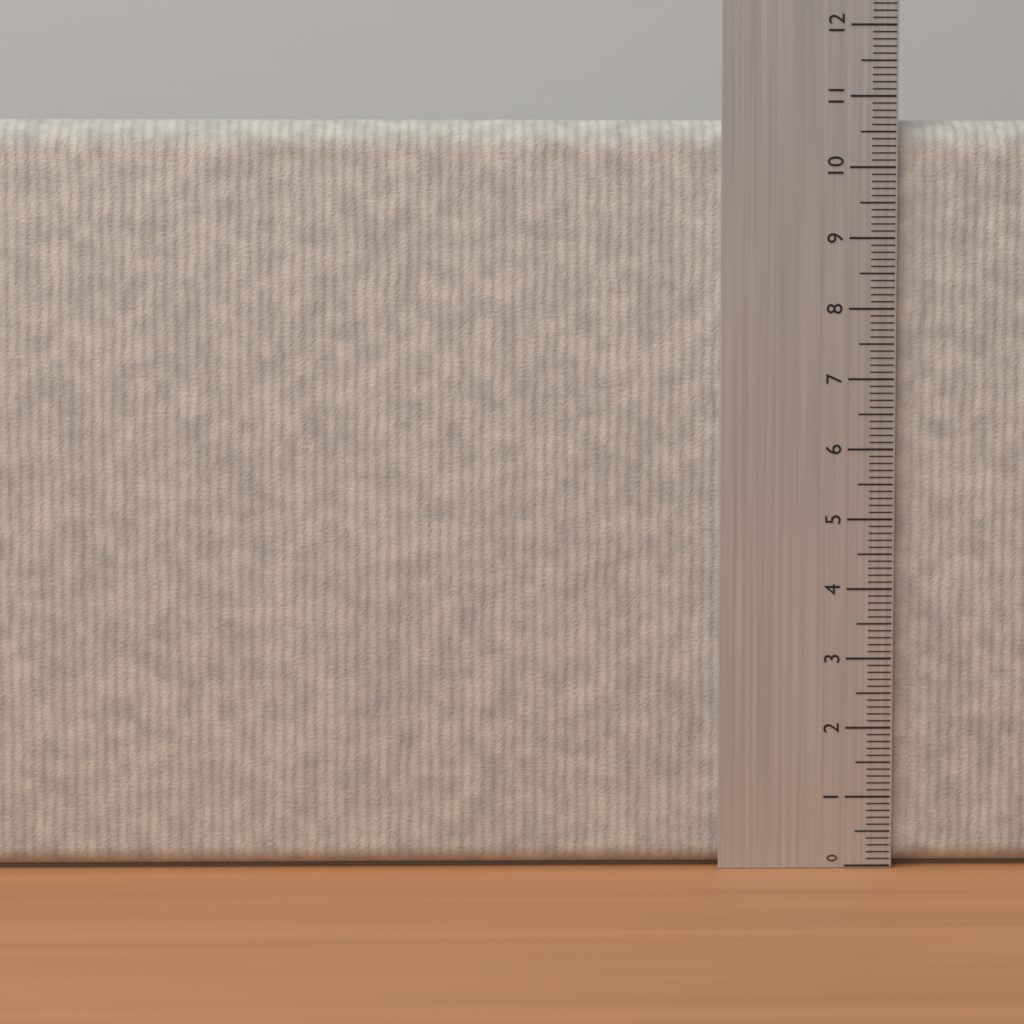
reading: 10.7 (no unit)
